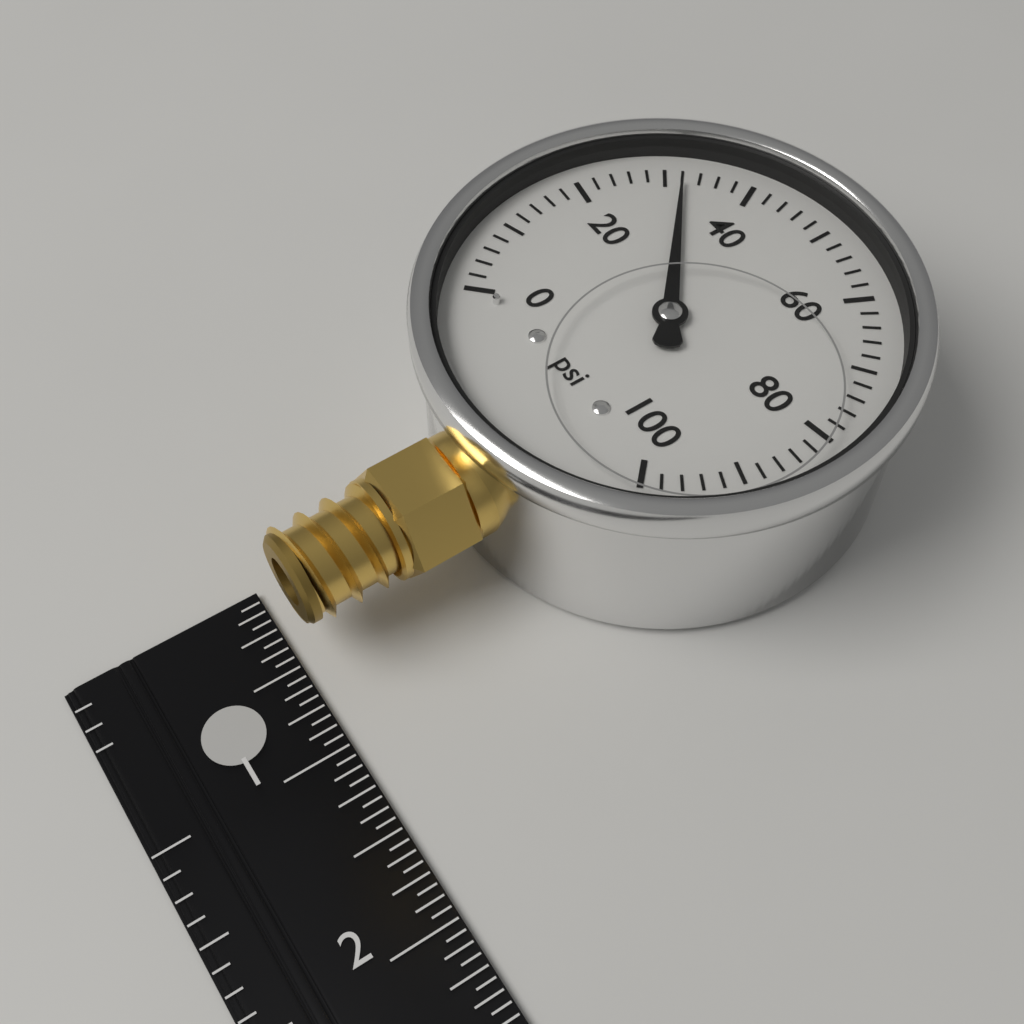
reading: 32 psi
